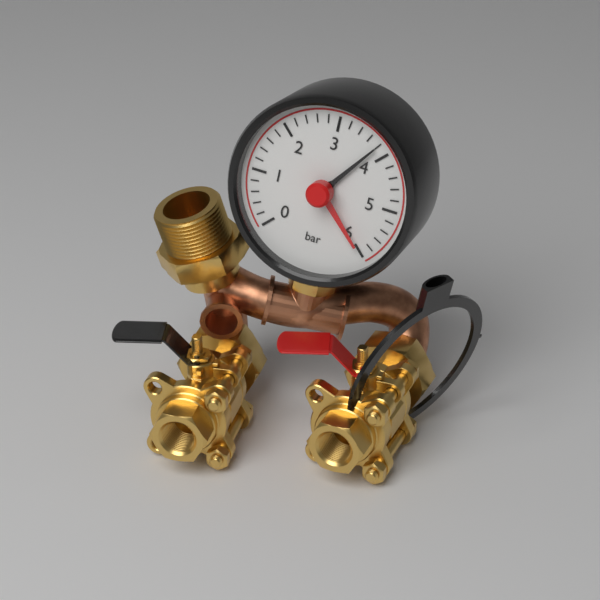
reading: 3.8 bar
